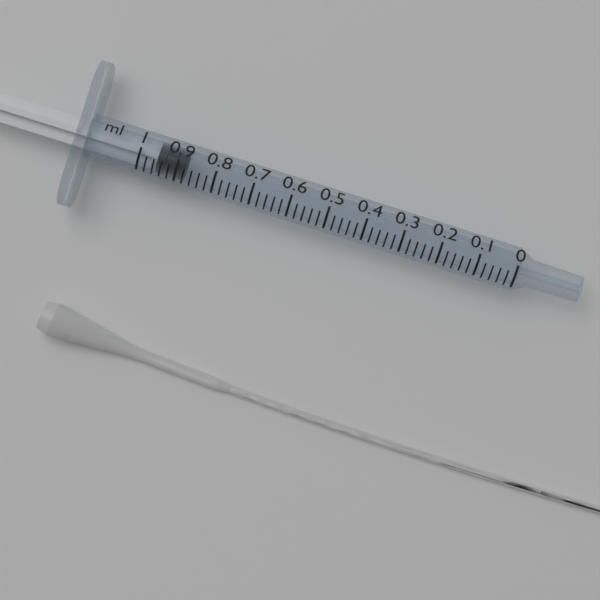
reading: 0.88 ml
